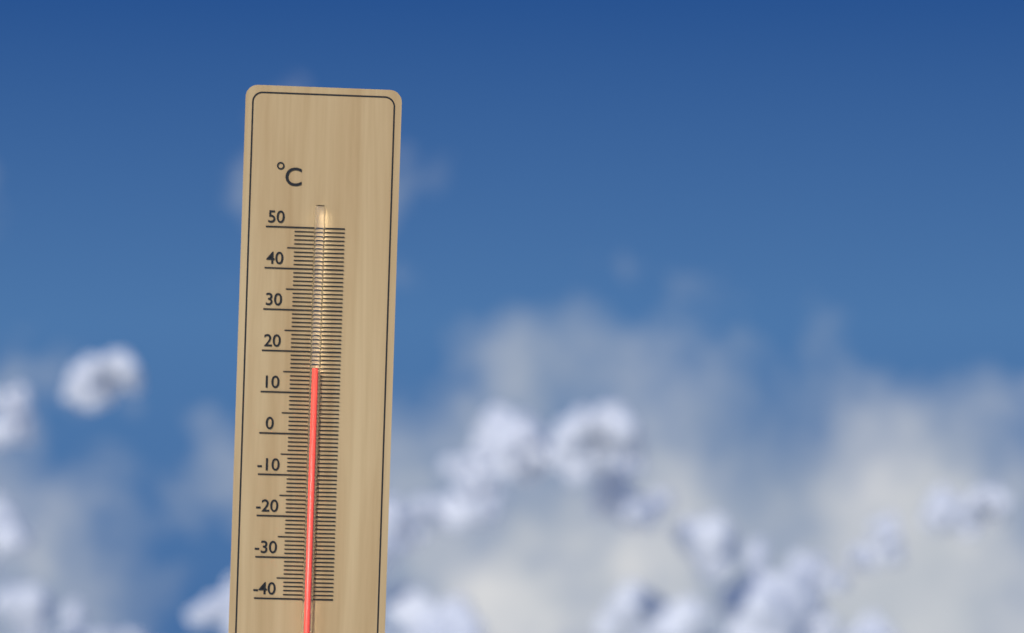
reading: 16 °C
